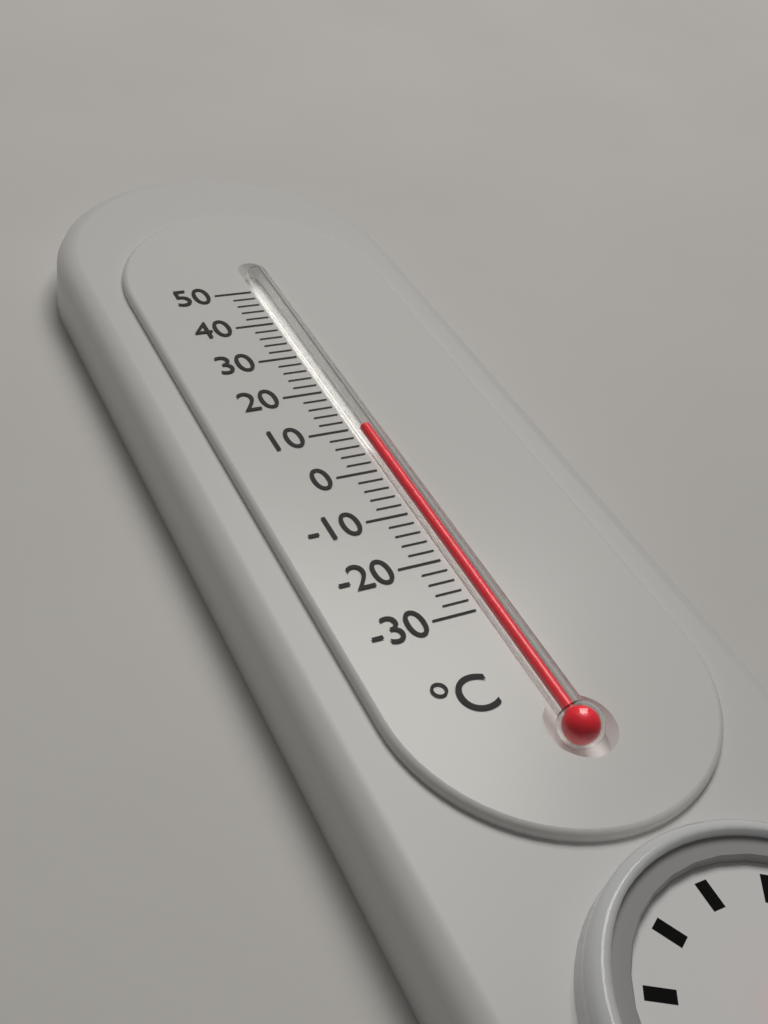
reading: 10 °C
